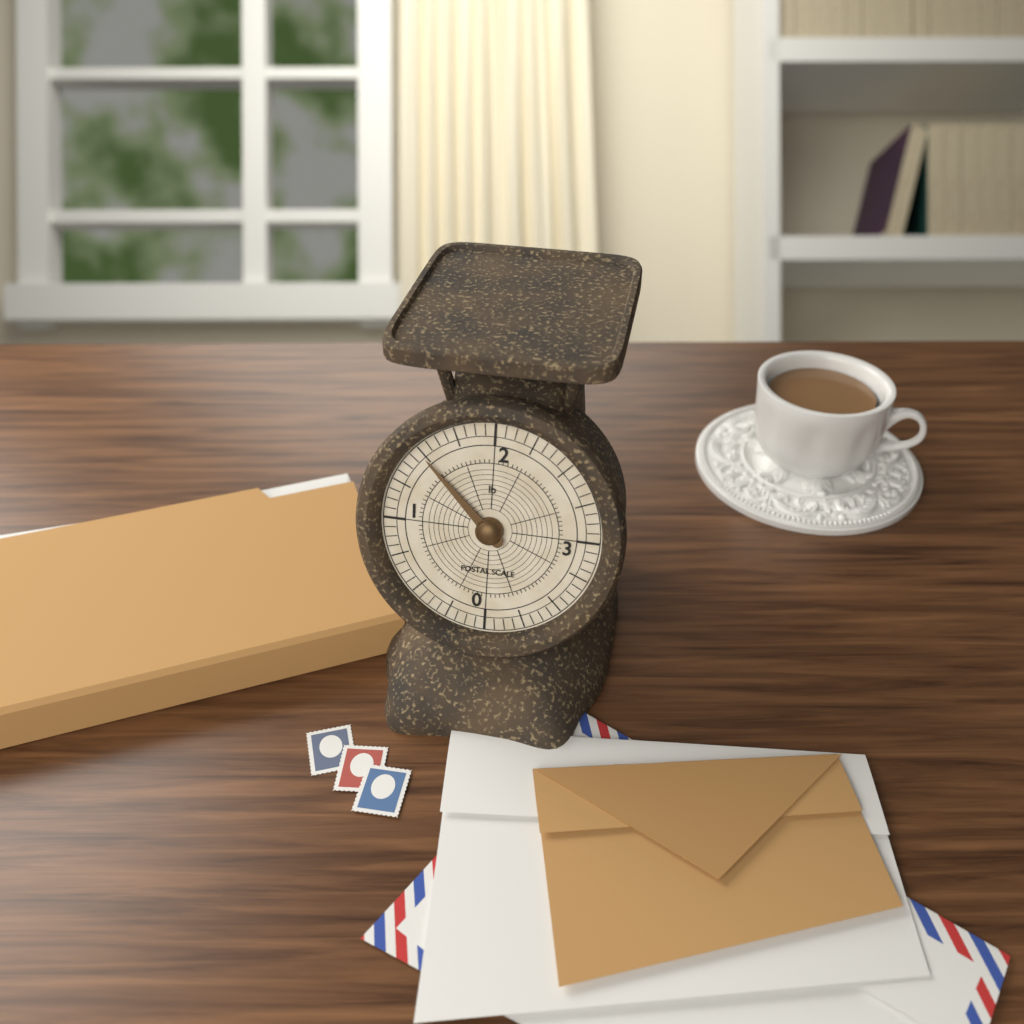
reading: 1.5000 lb
